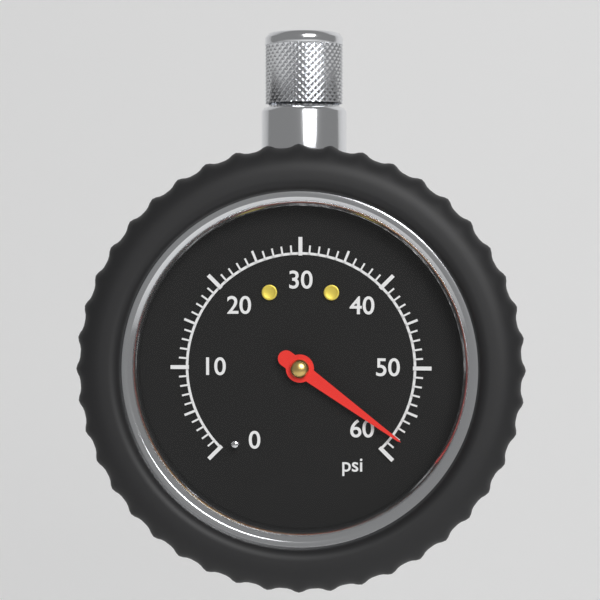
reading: 58 psi
